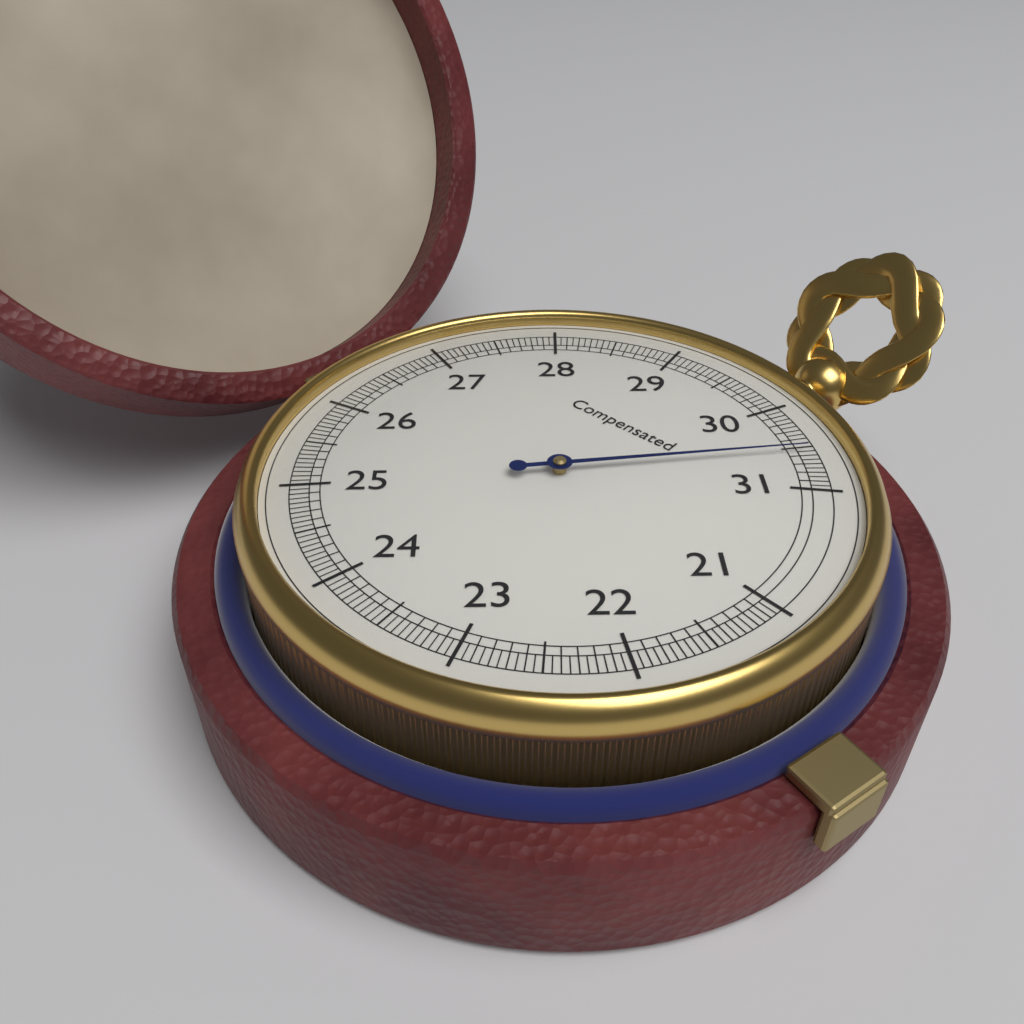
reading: 30.55 (no unit)
